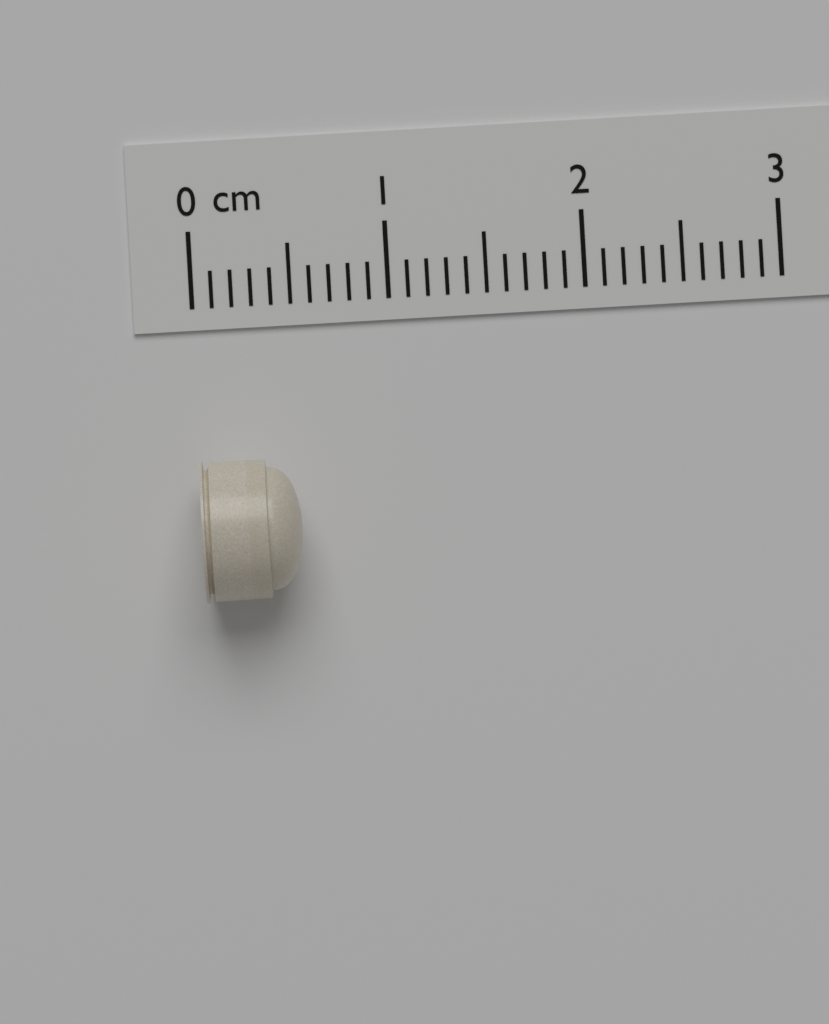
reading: 0.5 cm
